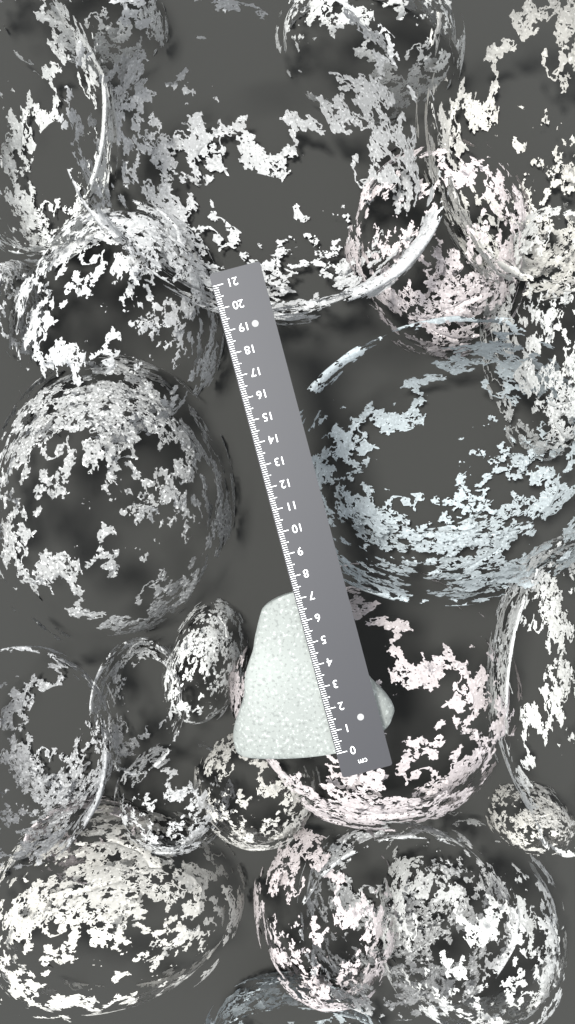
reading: 7.3 cm
